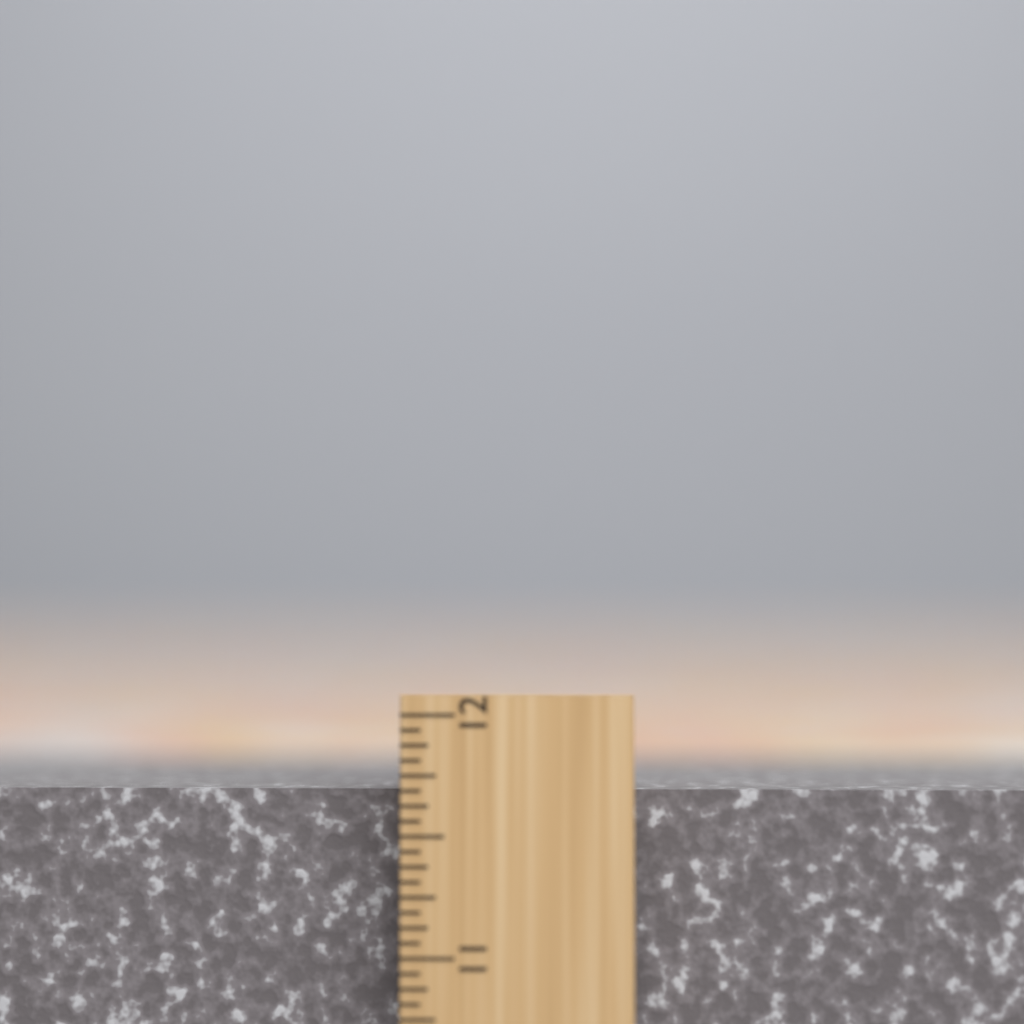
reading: 11.6875 inch
